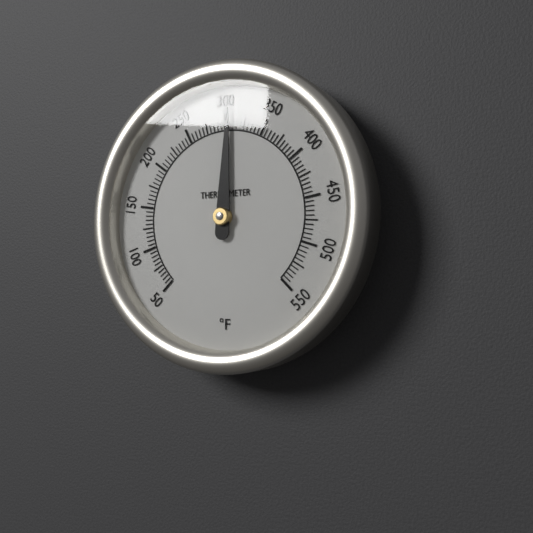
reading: 305 °F
